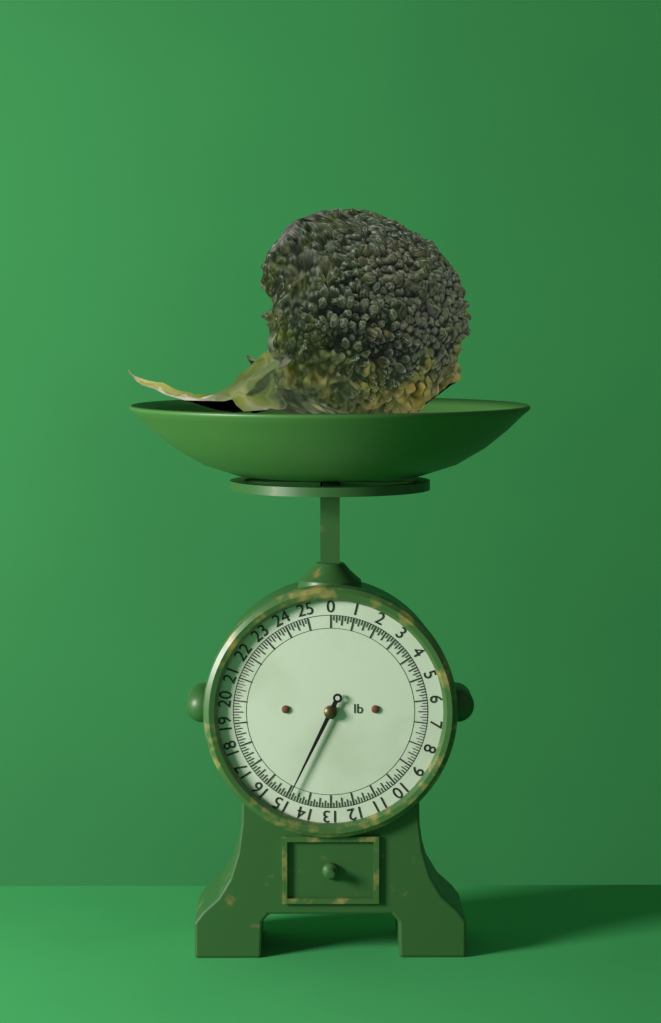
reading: 14.875 lb
